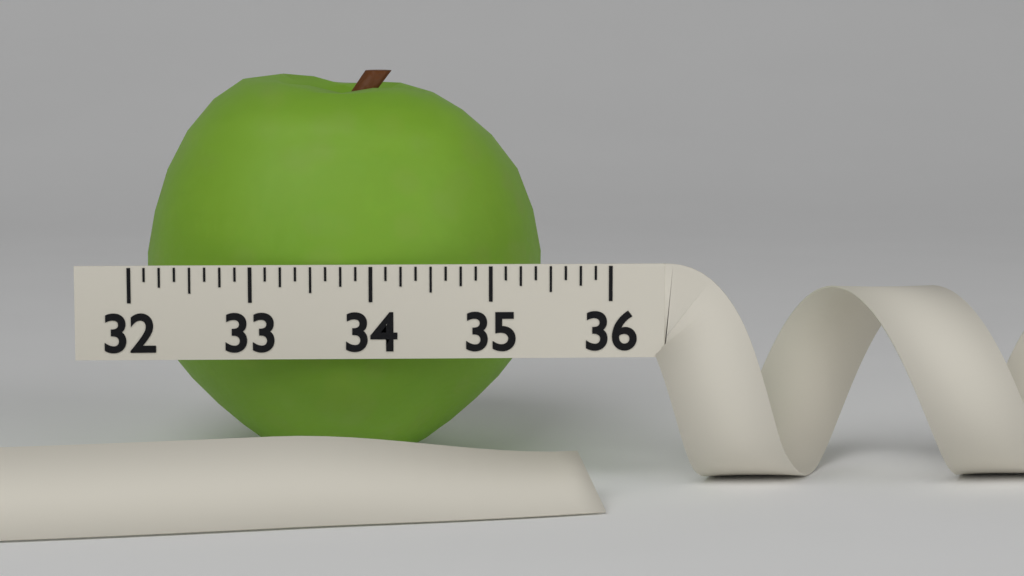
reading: 35.500 (no unit)
